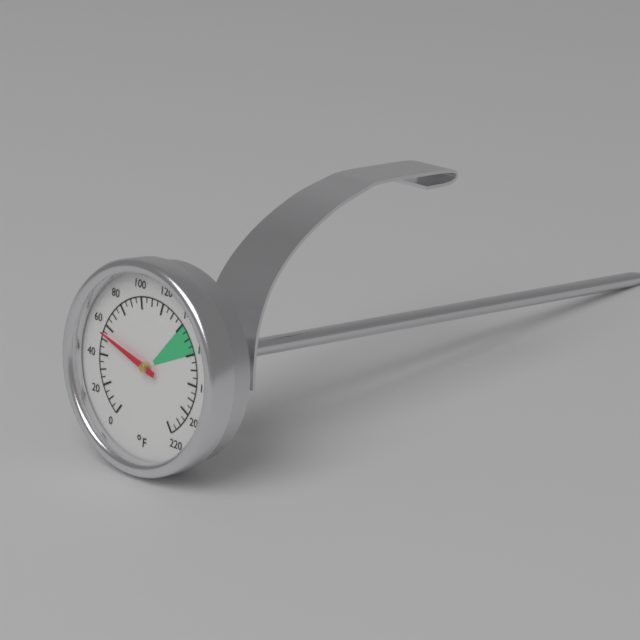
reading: 55 °F
